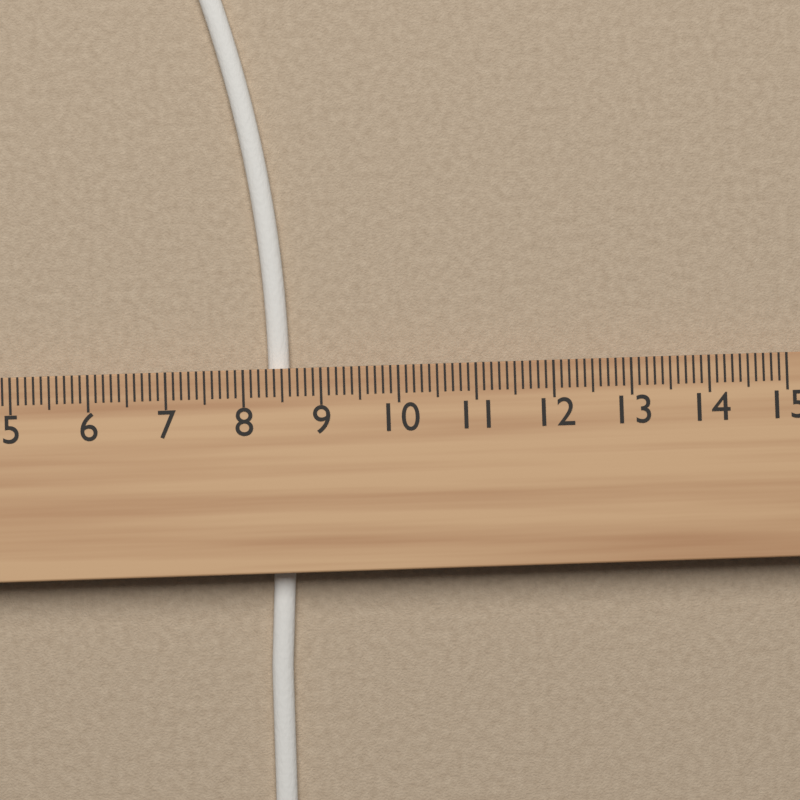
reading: 8.6 cm
